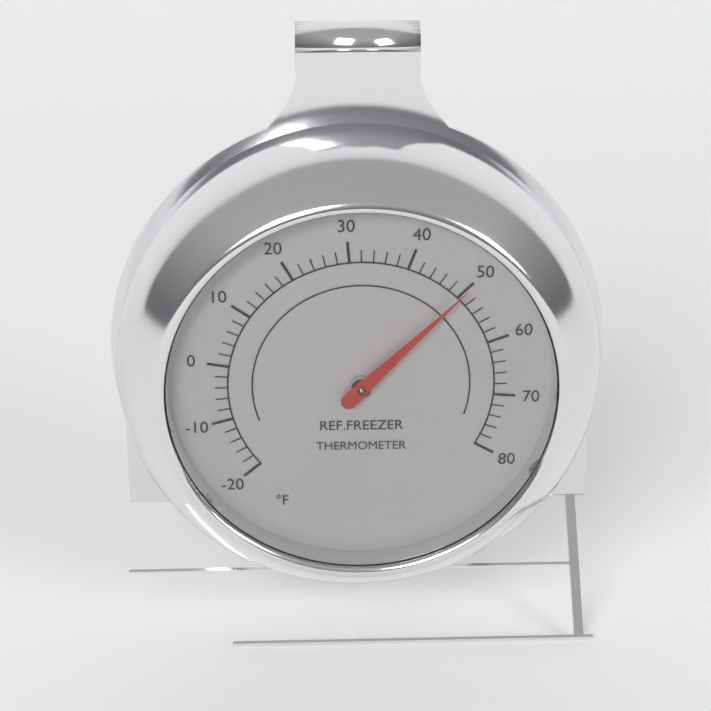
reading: 50 °F
